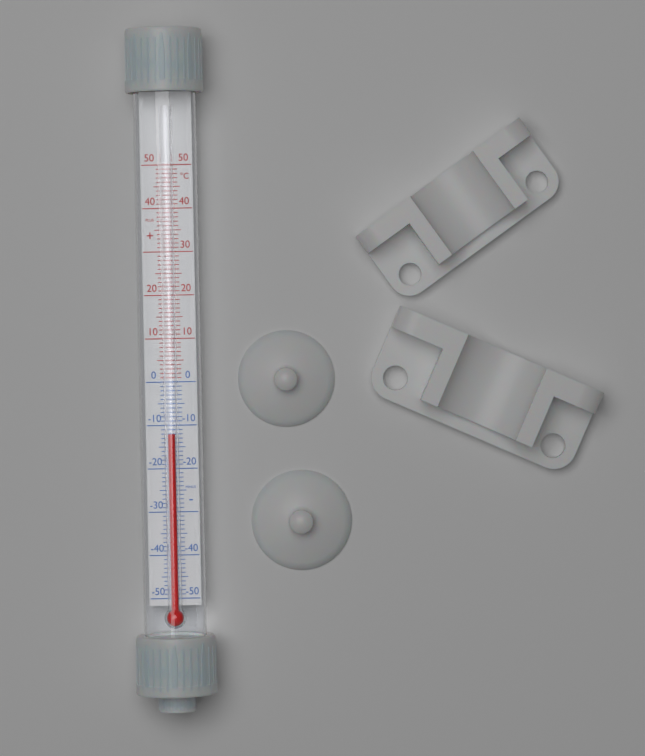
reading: -12 °C
